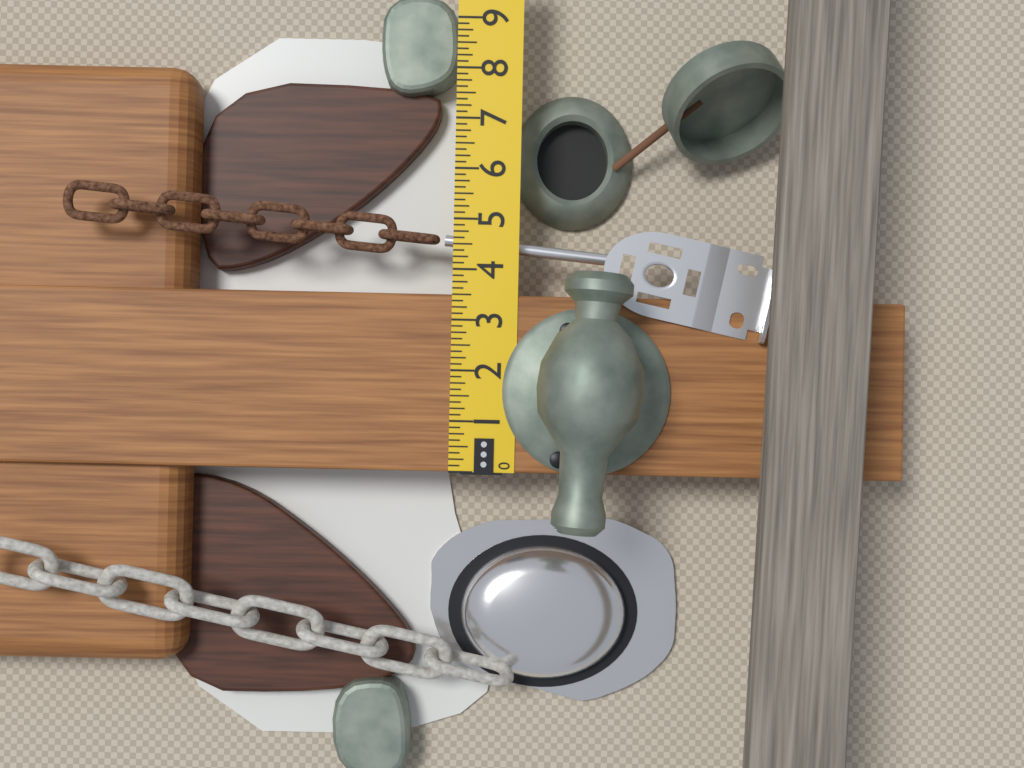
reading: 3.500 in
